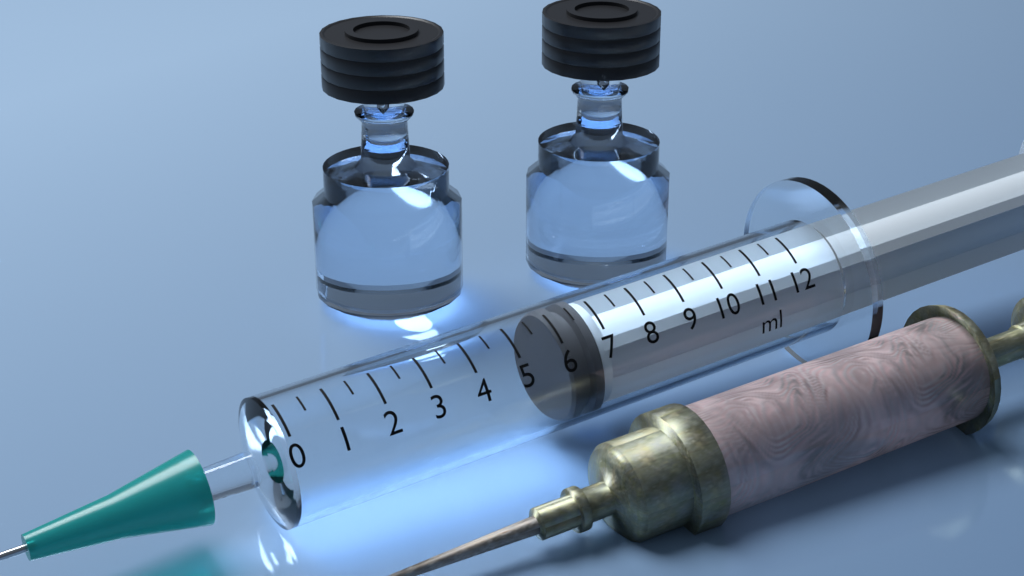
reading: 6.0 ml
